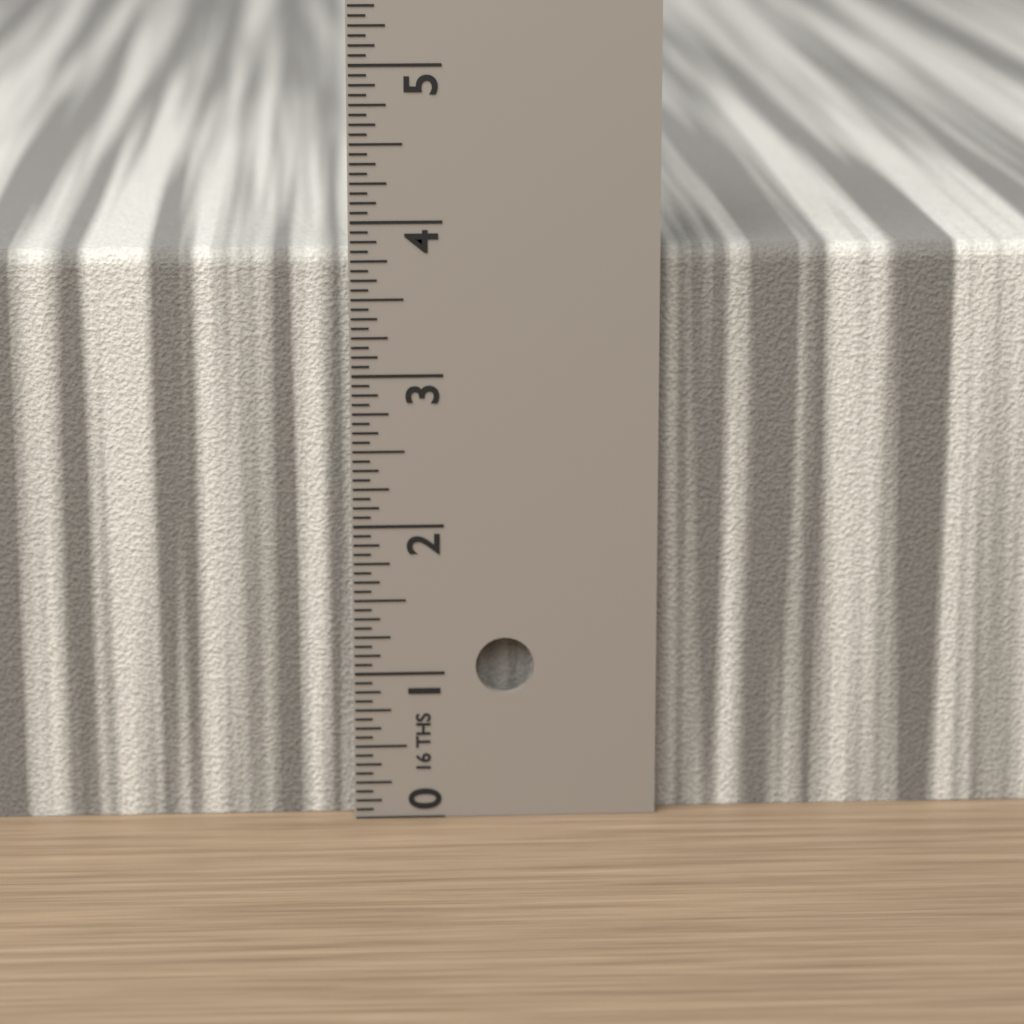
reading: 3.8125 in
